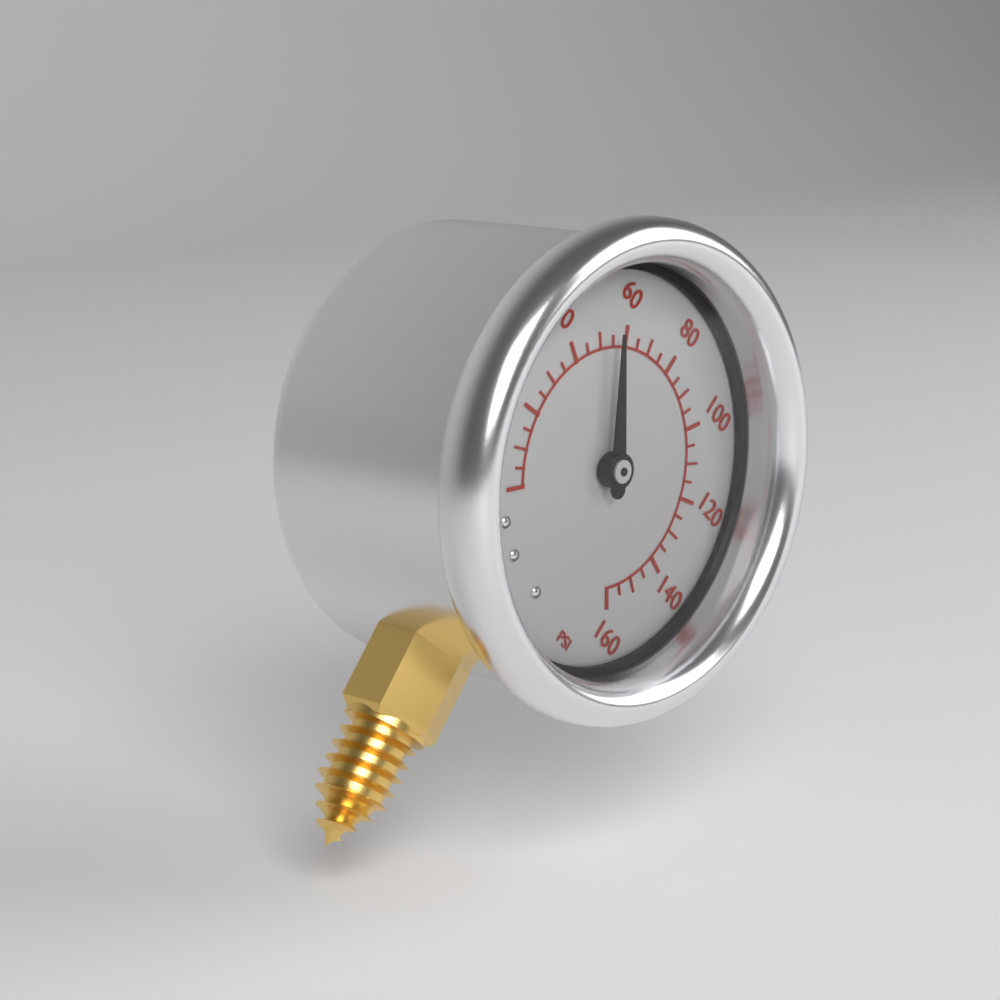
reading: 55 psi
